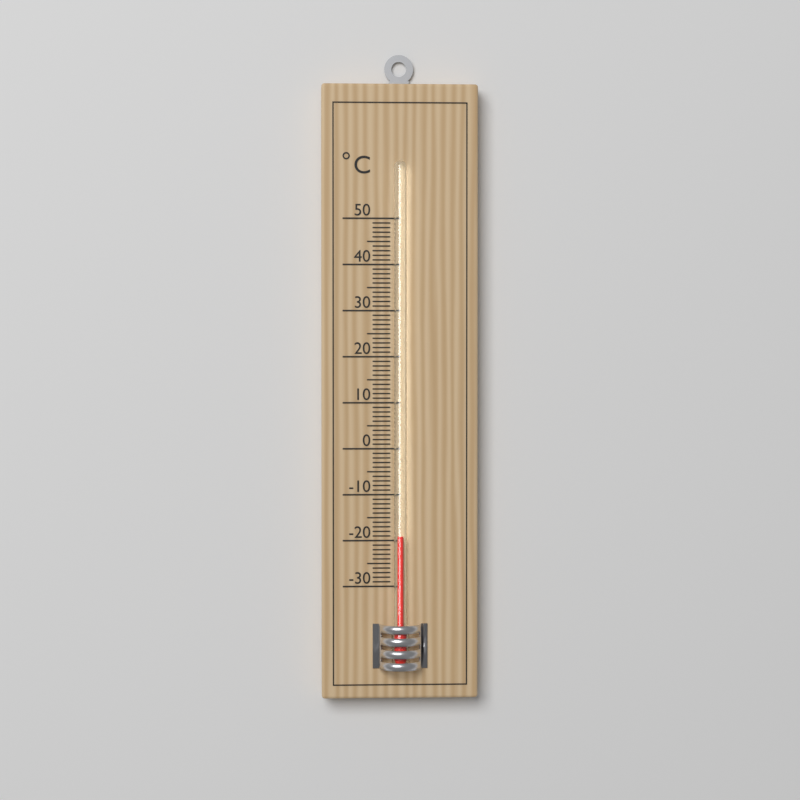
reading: -19 °C
